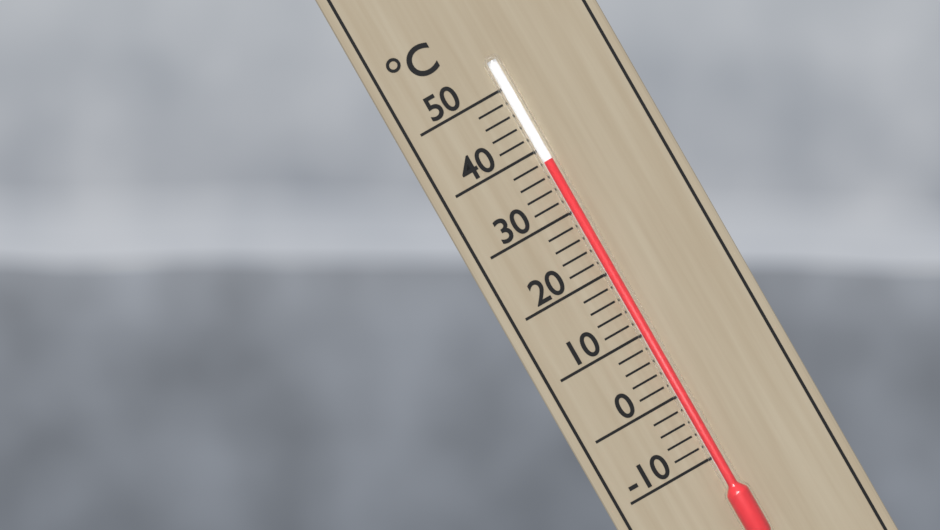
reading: 38 °C
